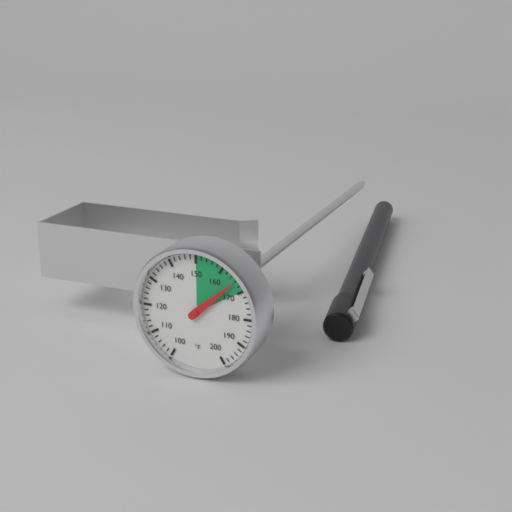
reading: 166 °F
